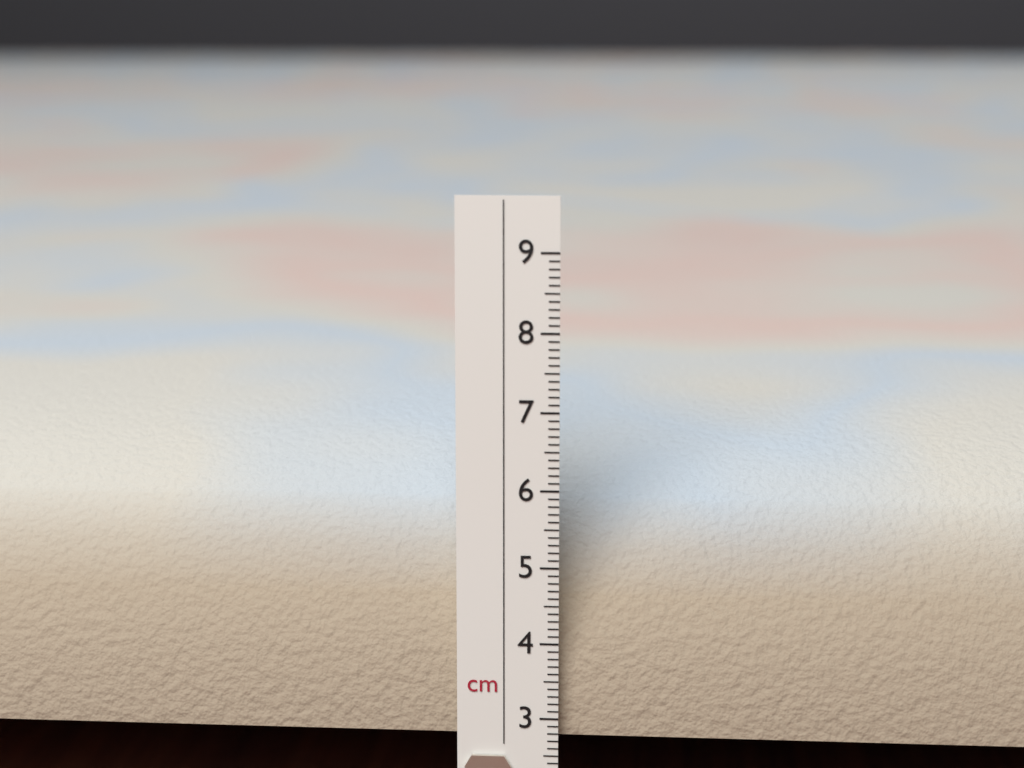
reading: 6.7 cm
